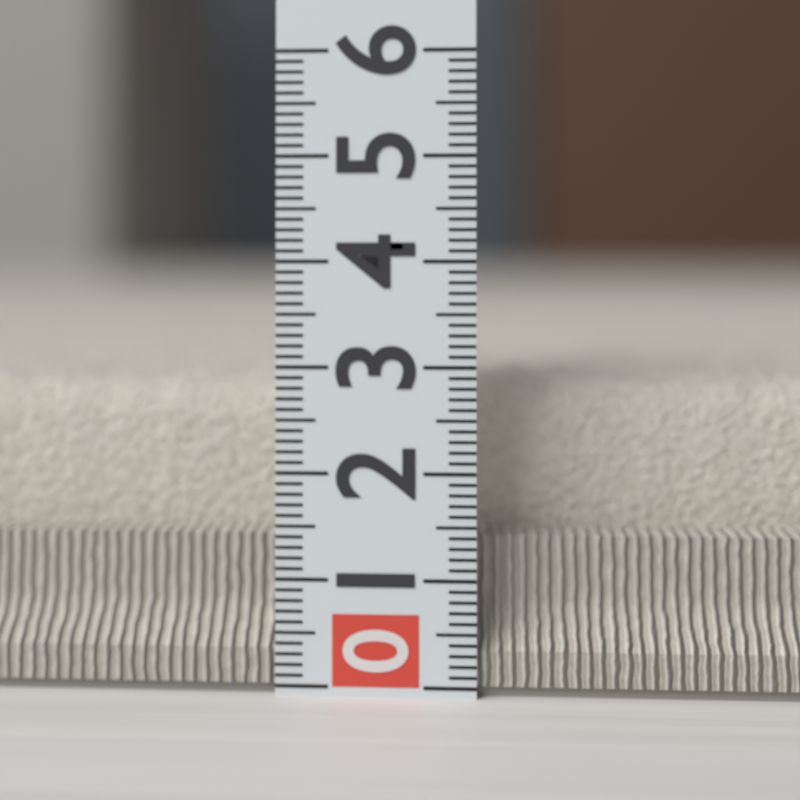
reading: 2.9 (no unit)
